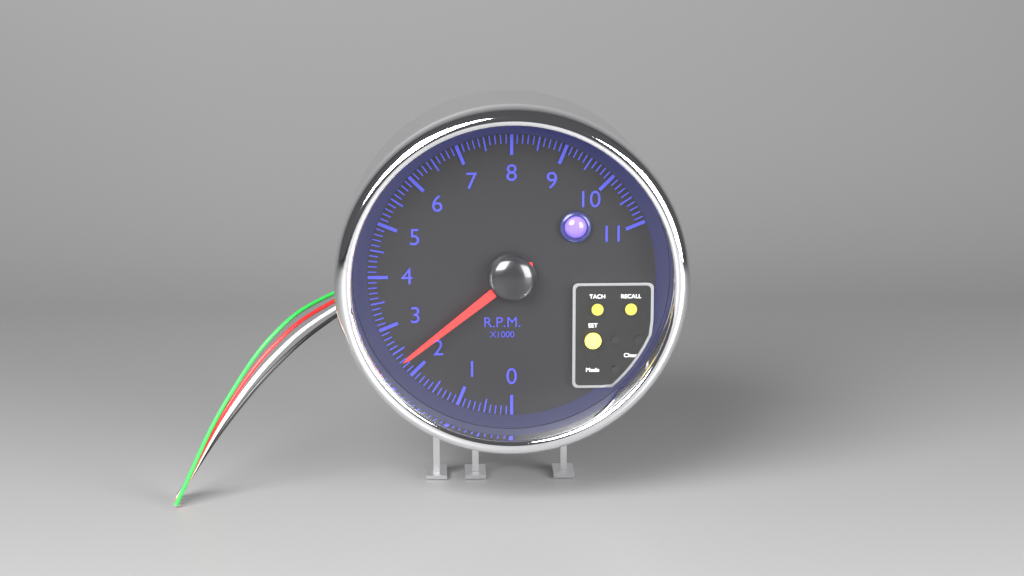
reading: 2.3 rpm x1000
